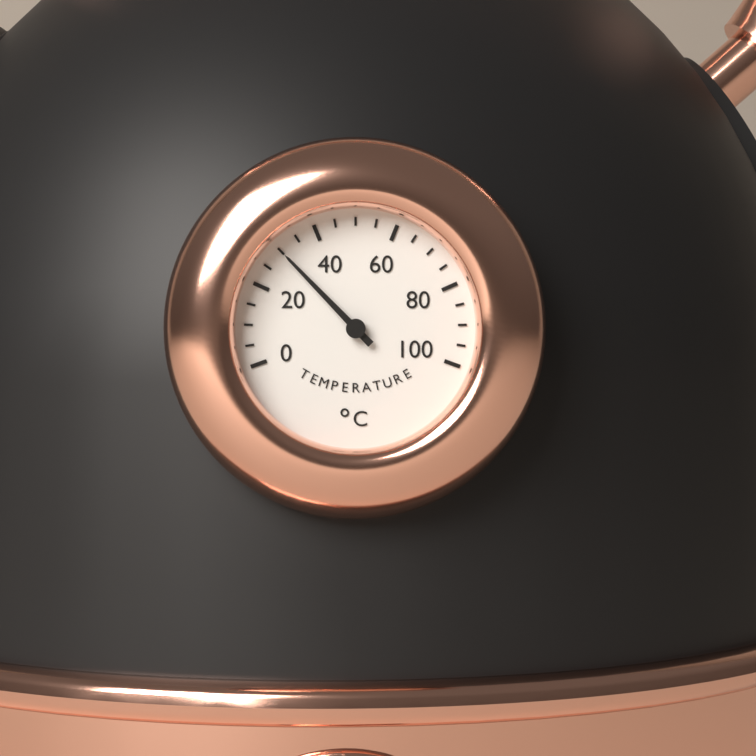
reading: 30 °C
